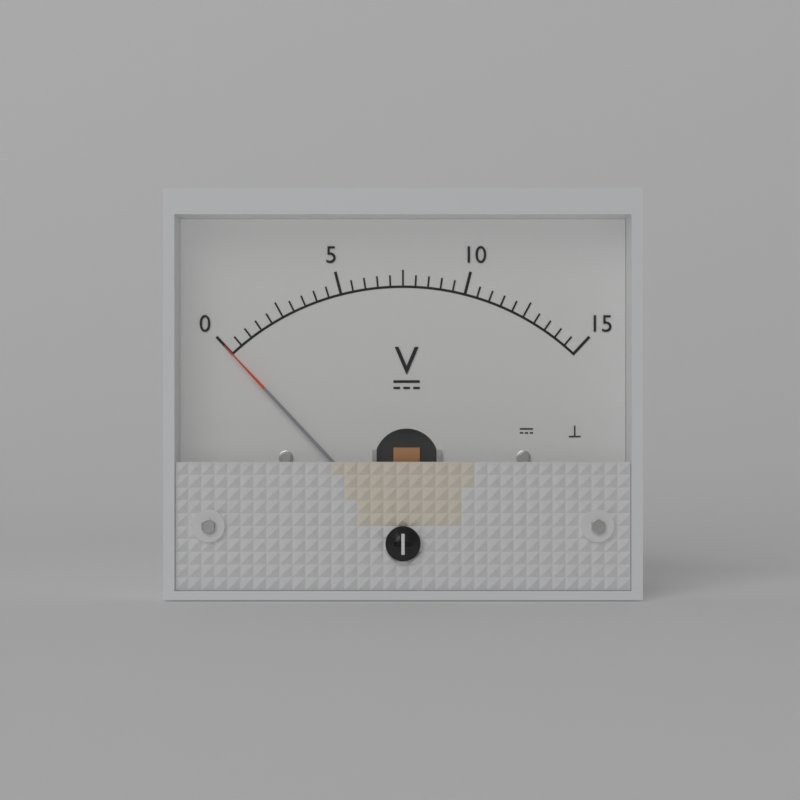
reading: 0.0 V
